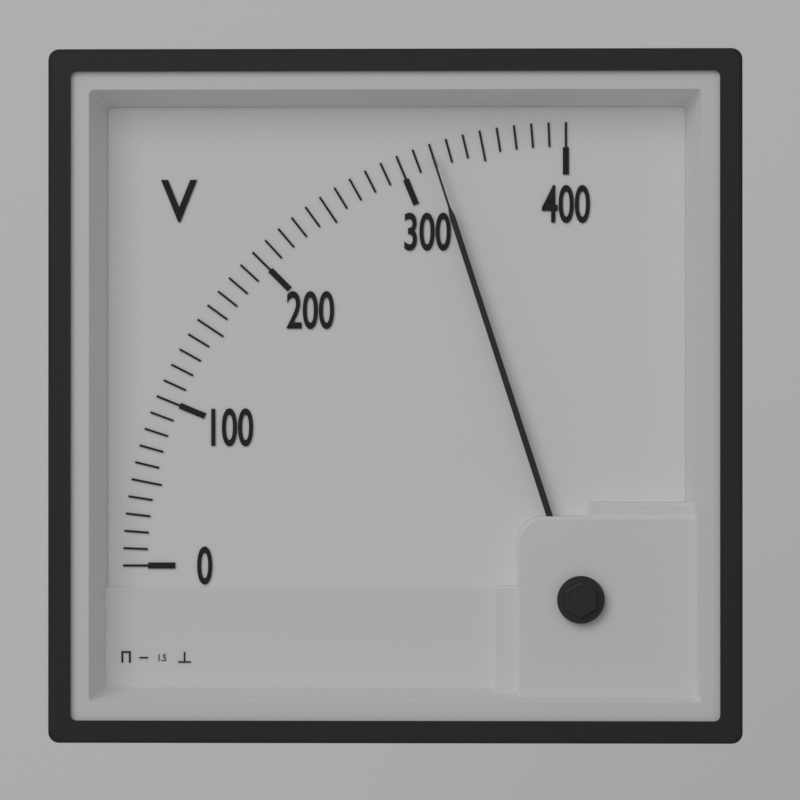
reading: 320 V
